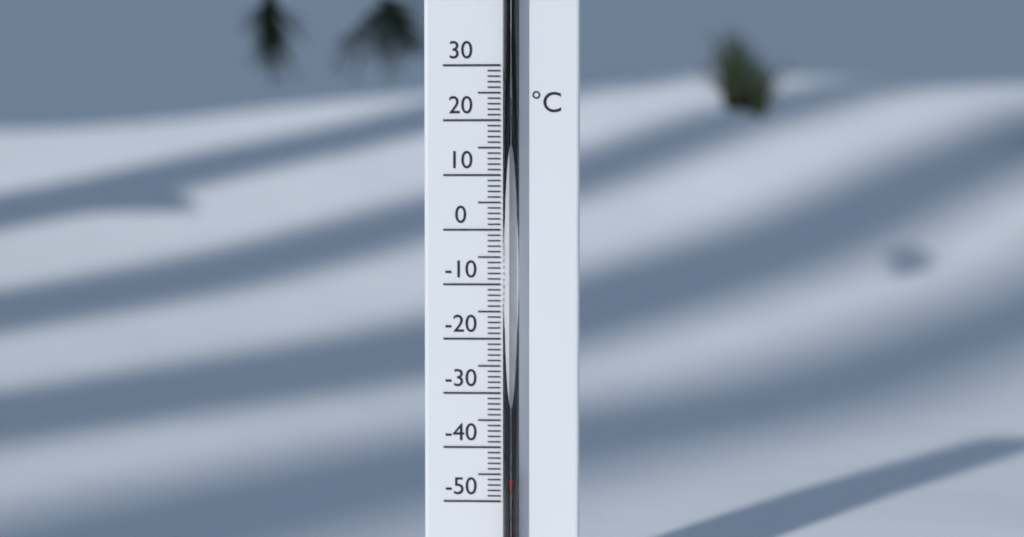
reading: -45 °C
